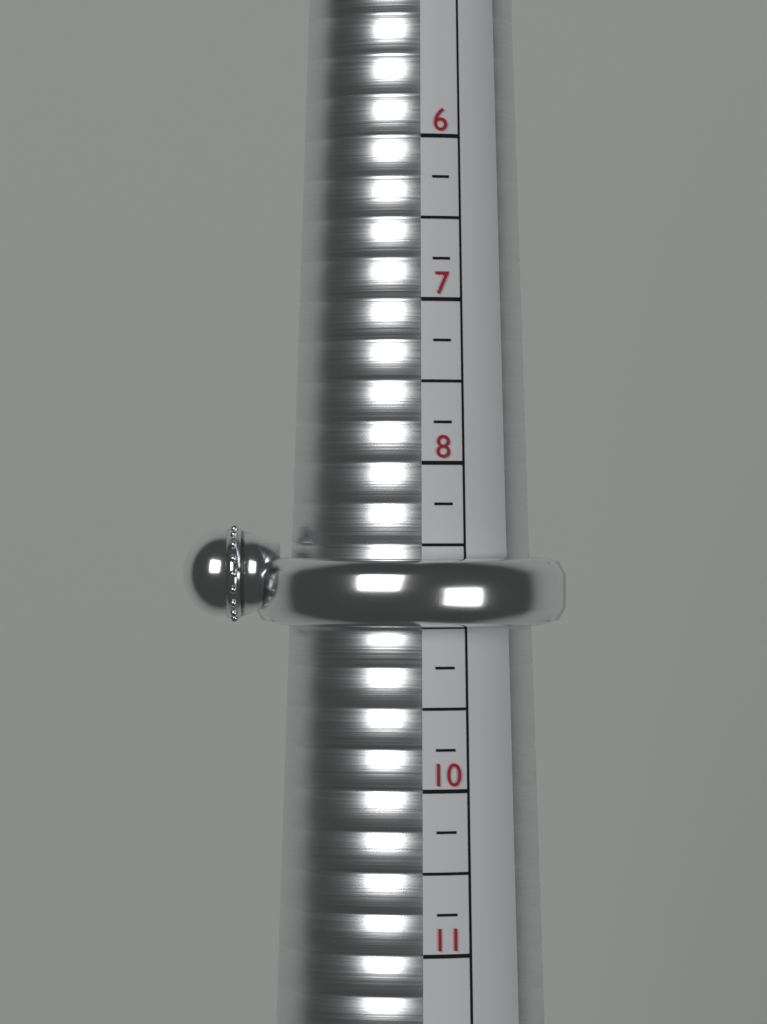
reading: 9.00 (no unit)
